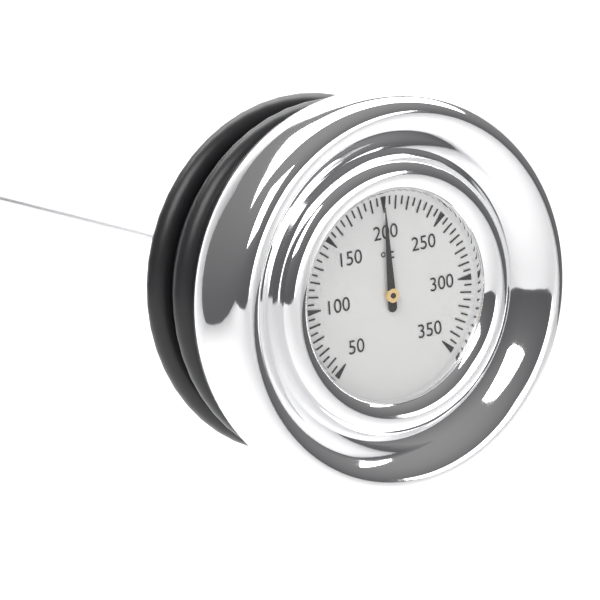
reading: 200 °F
